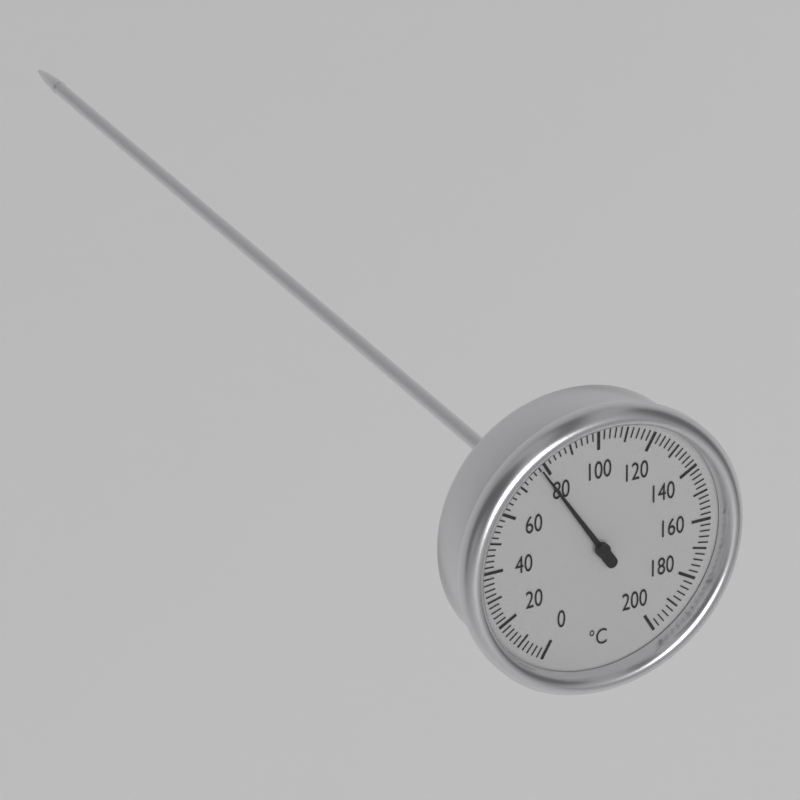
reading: 78 °C
